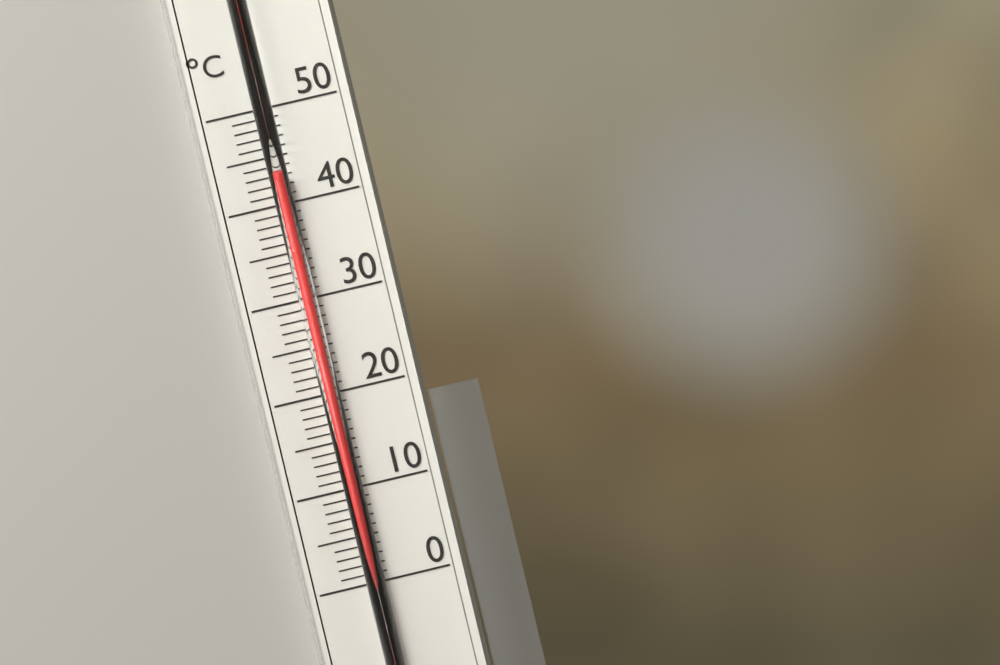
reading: 43 °C
